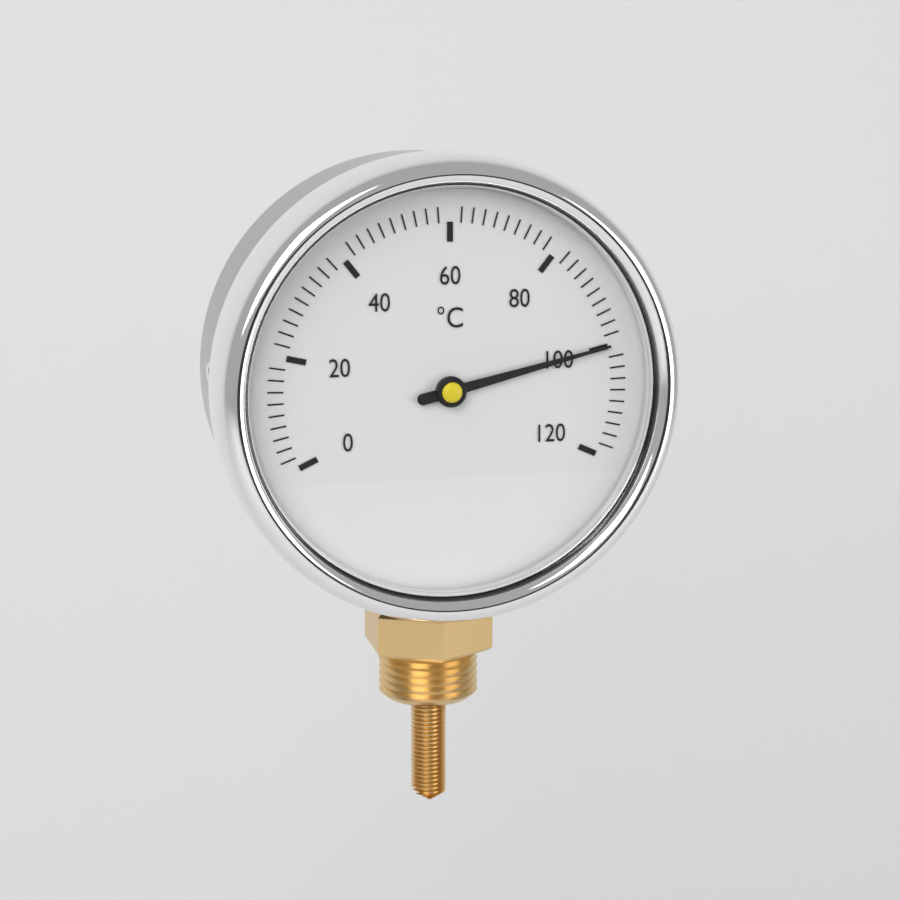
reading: 100 °C
